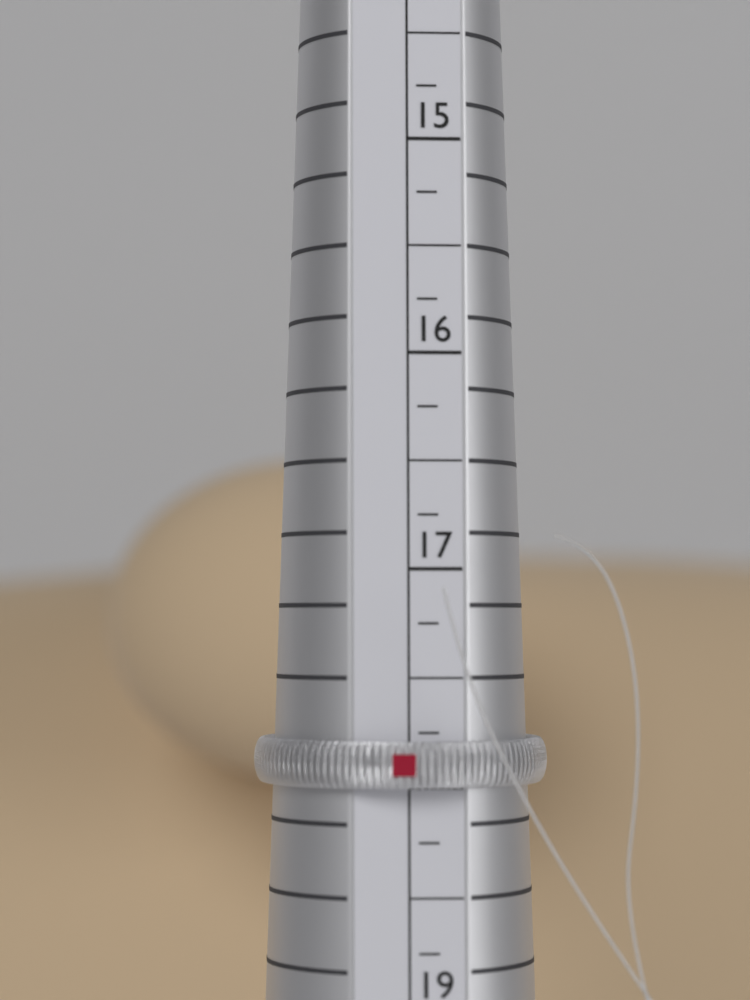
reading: 18.00 (no unit)
